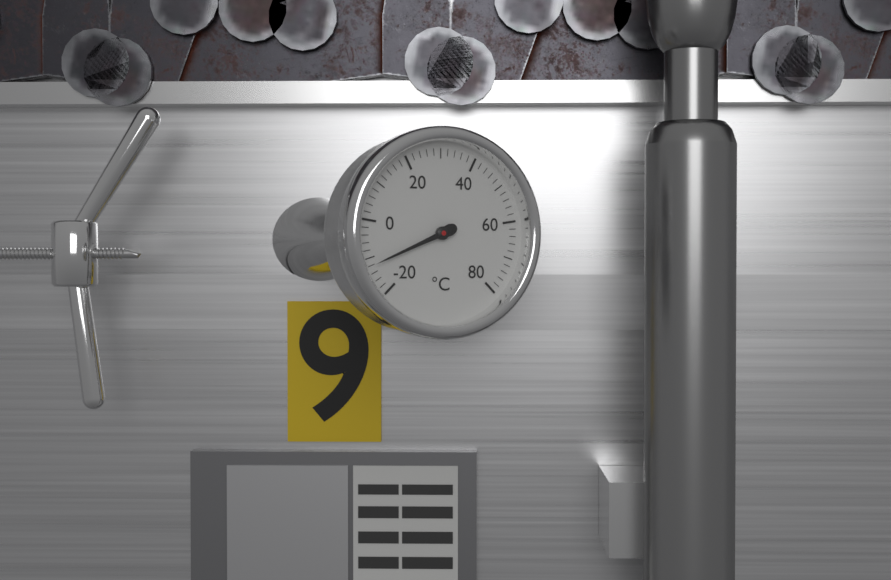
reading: -12 °C
